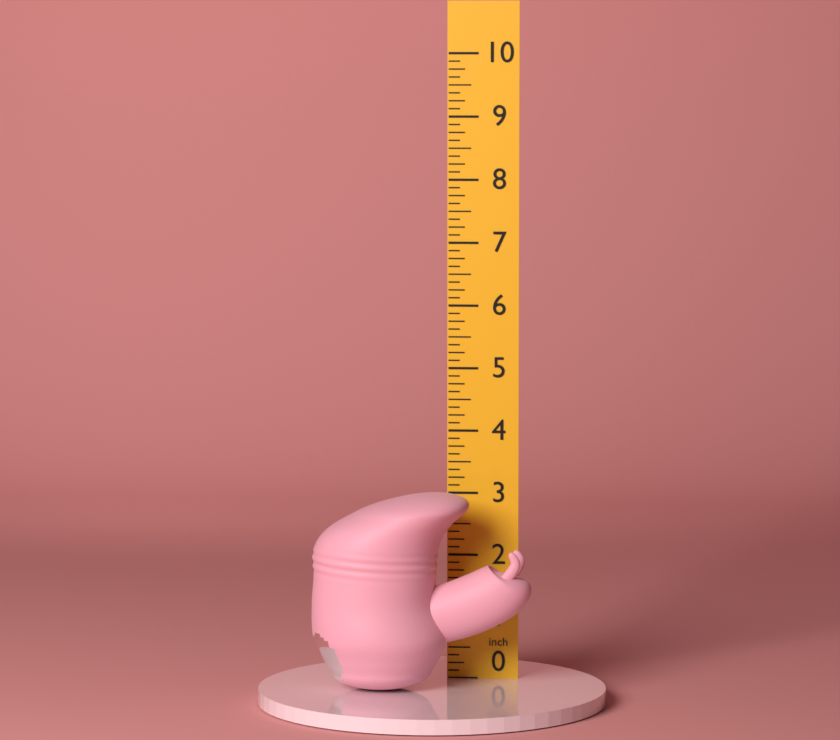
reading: 3.125 in
